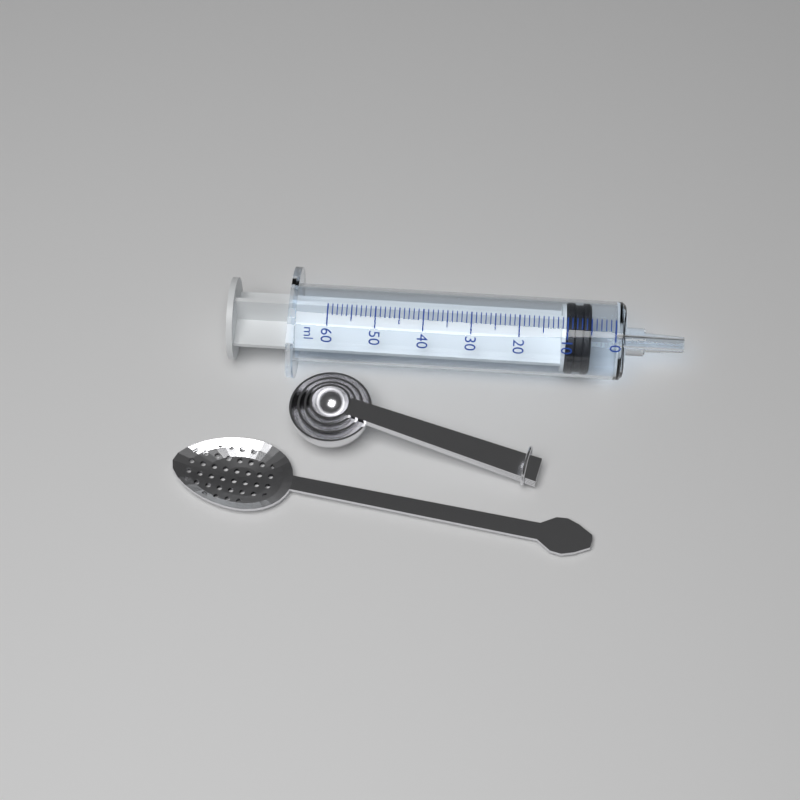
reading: 5 ml
